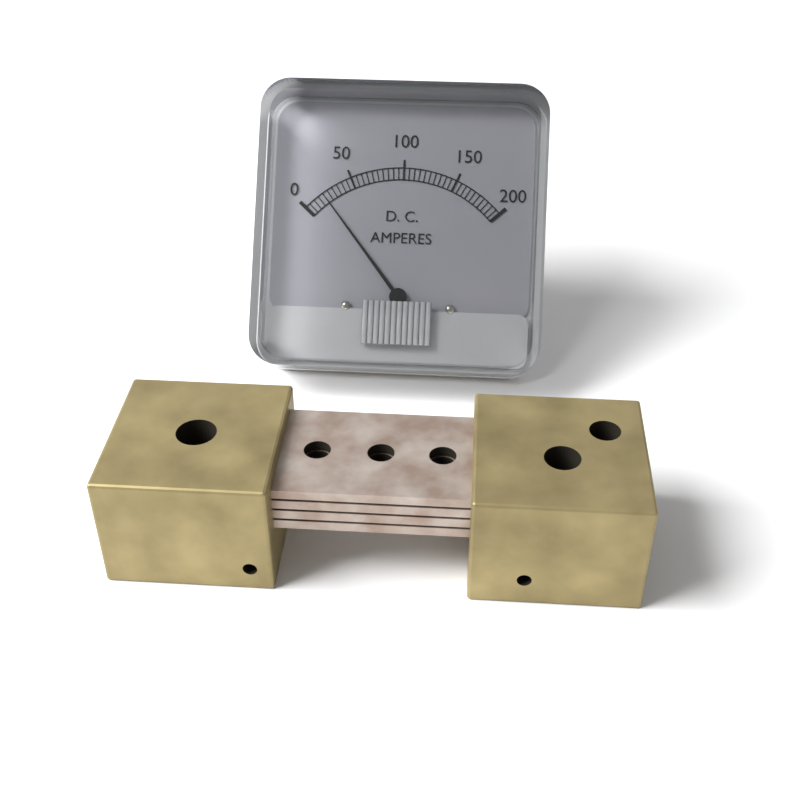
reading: 20 A
